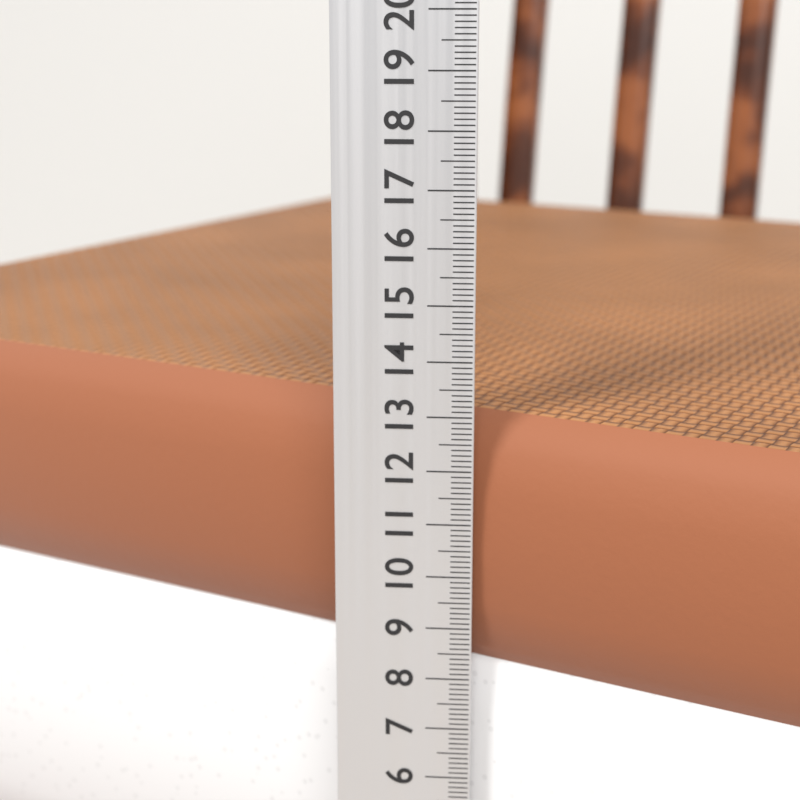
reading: 12.9 cm
